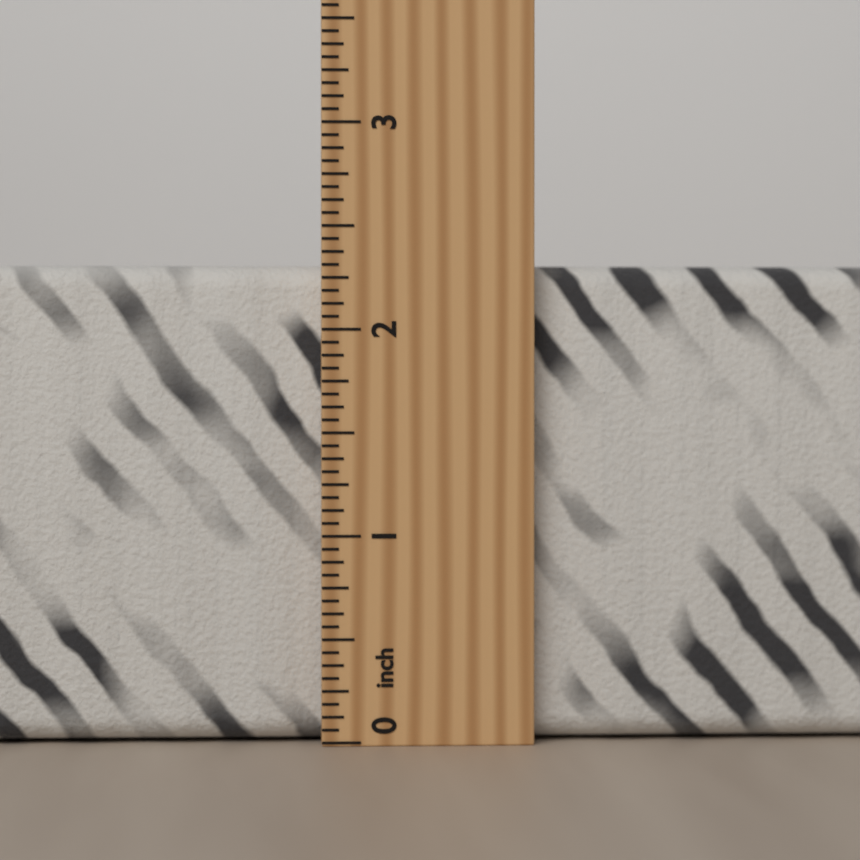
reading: 2.3125 inch
